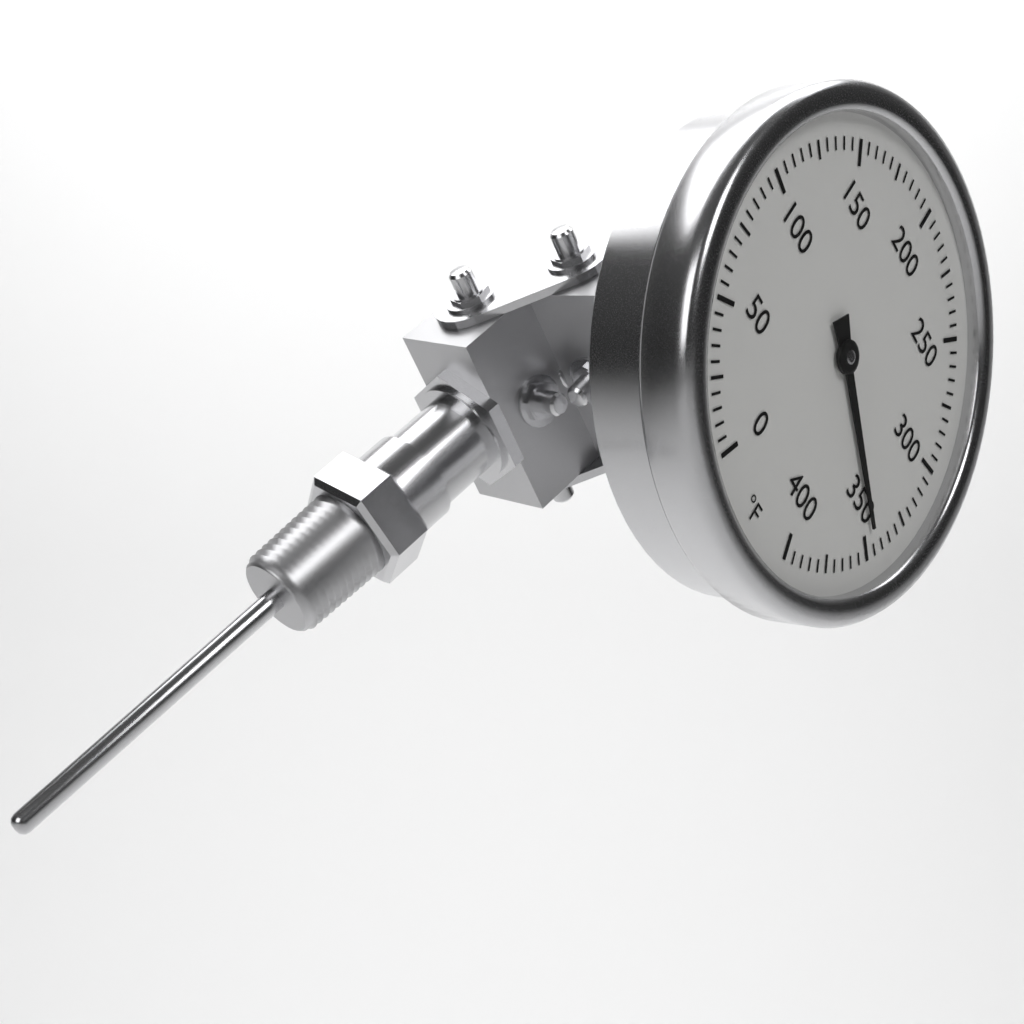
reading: 345 °F
